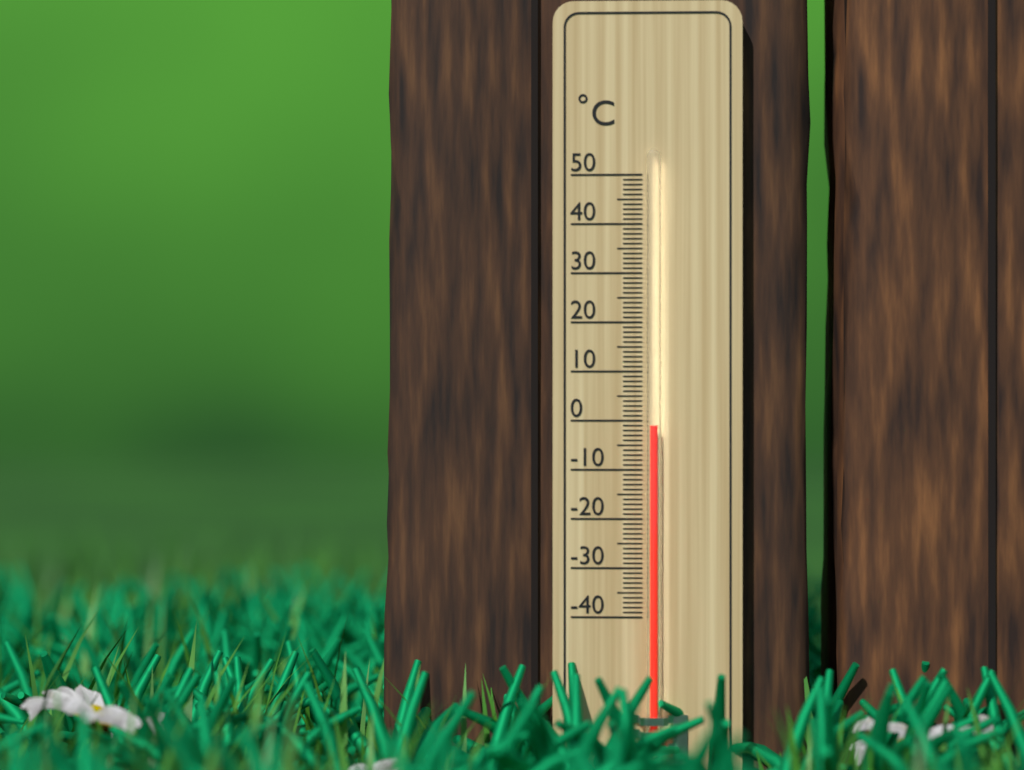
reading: -1 °C
